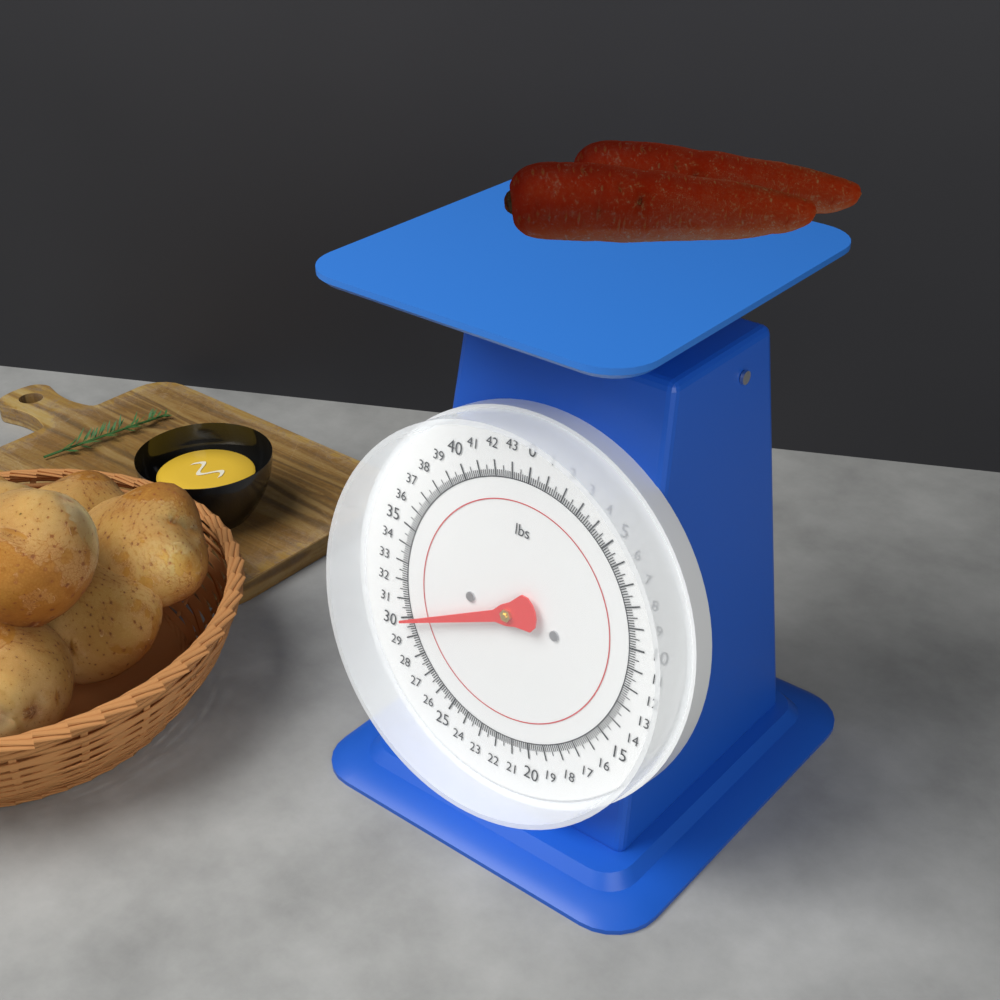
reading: 29.875 lbs
